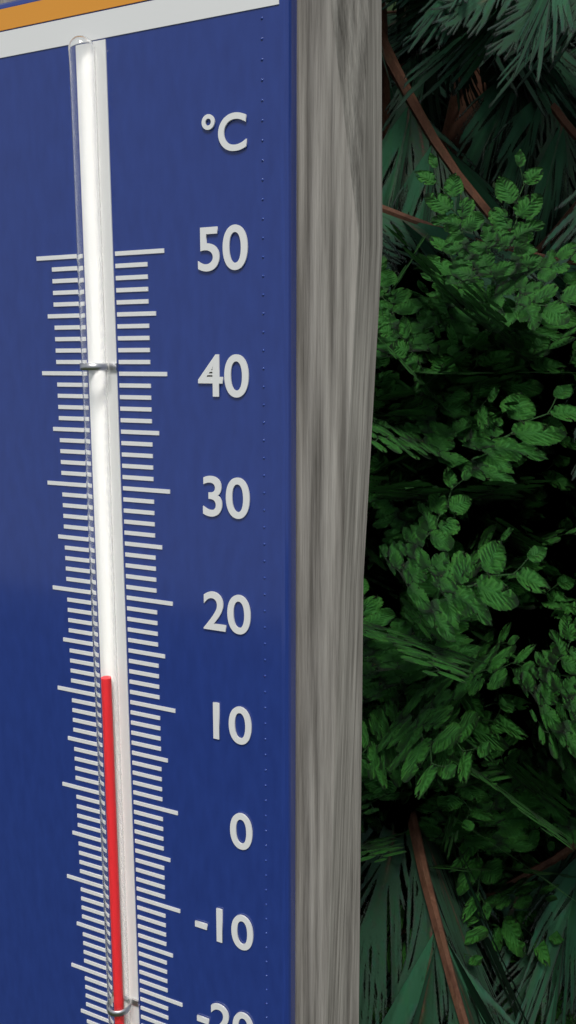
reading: 12.5 °C
